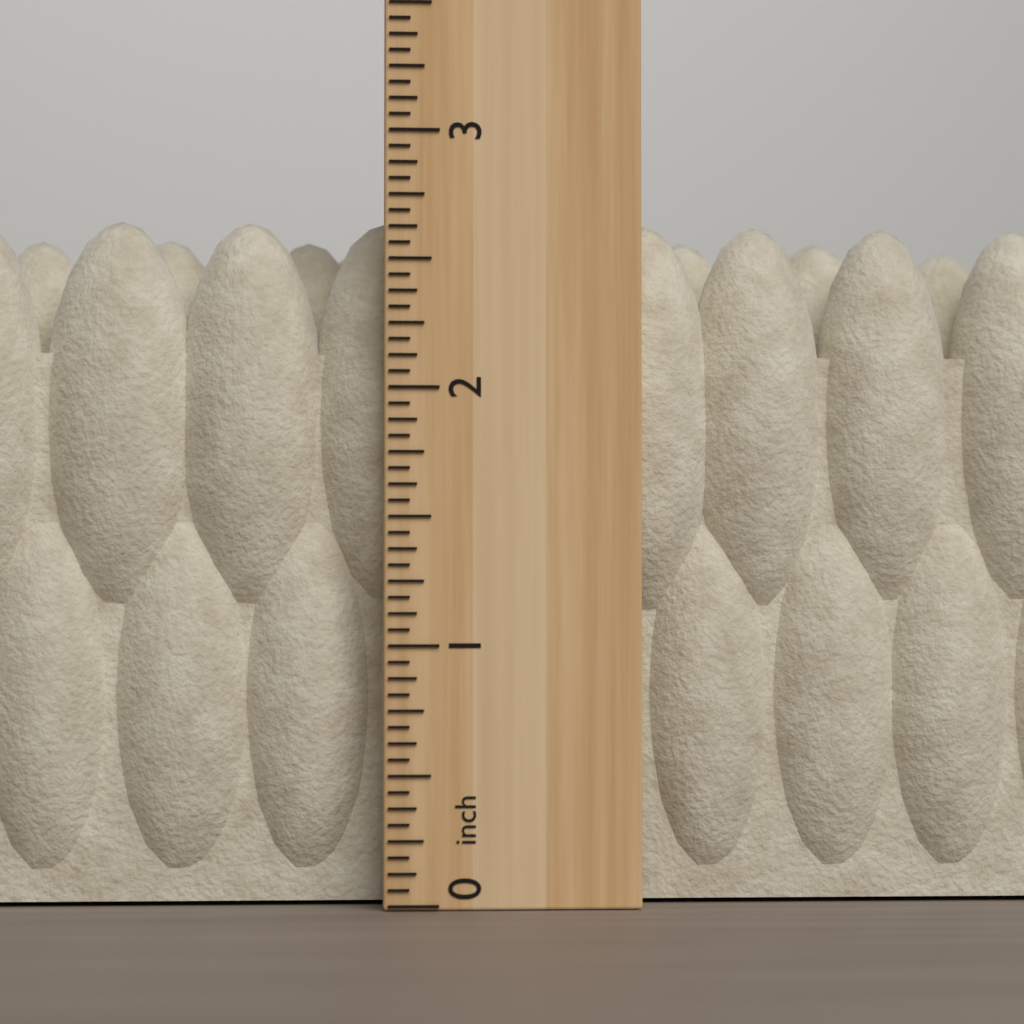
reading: 2.6875 inch
